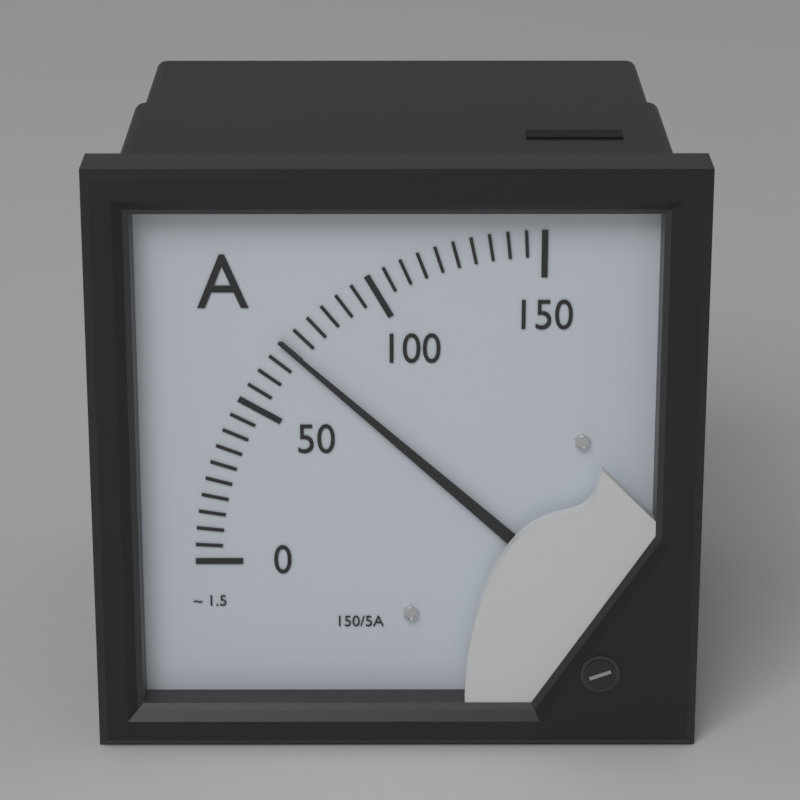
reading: 70 A
